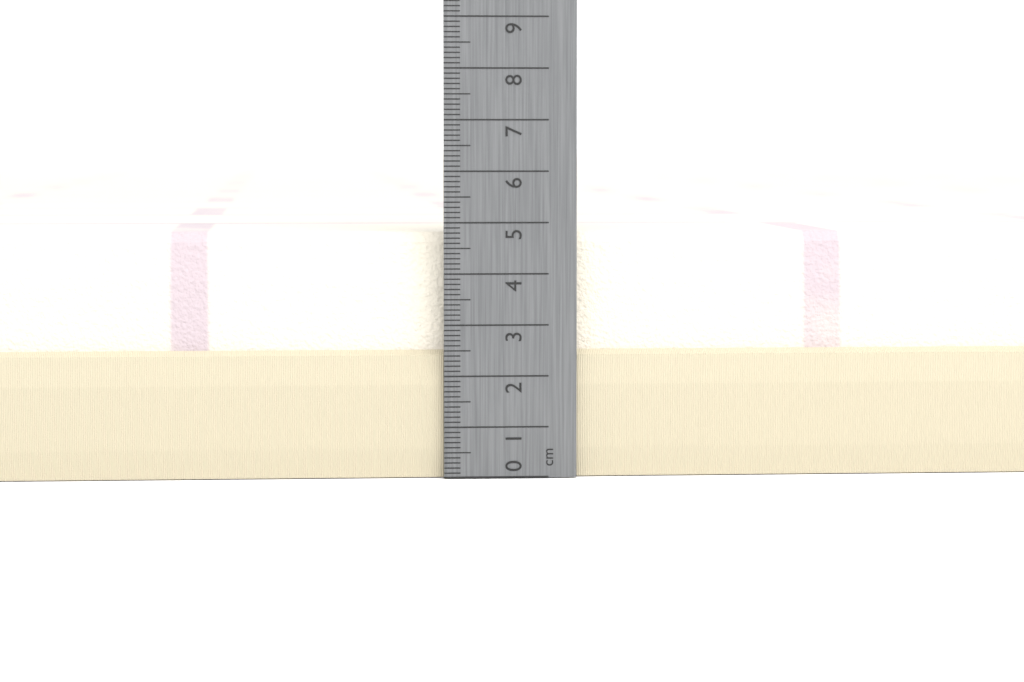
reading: 4.8 cm
